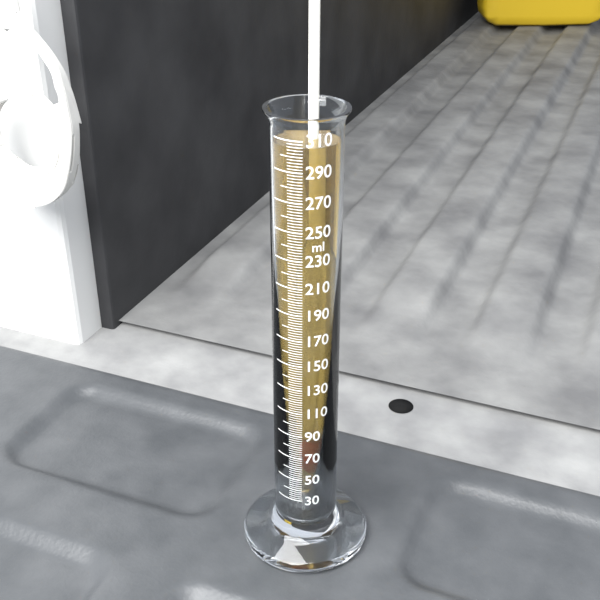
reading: 305 ml
